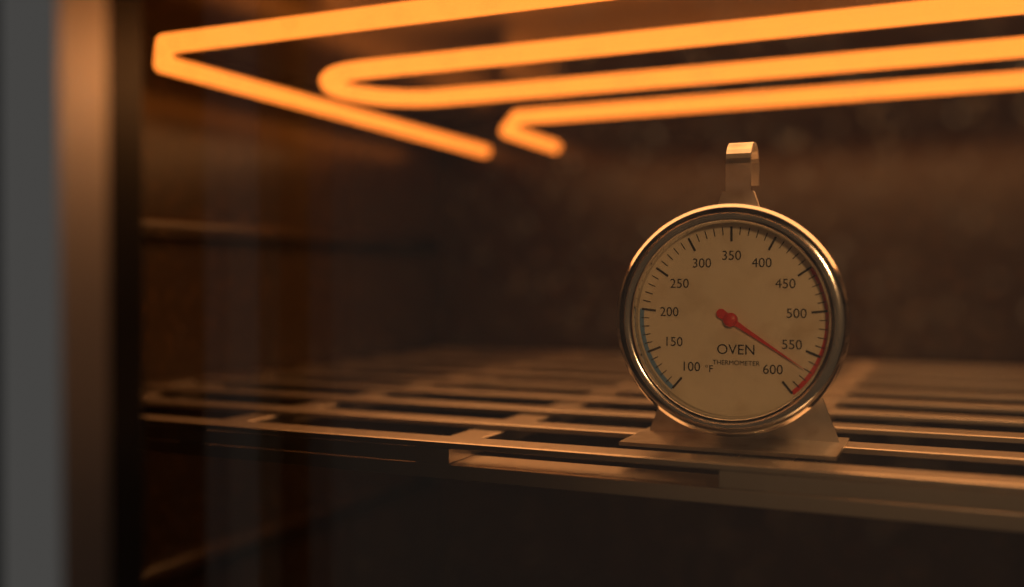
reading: 570 °F
